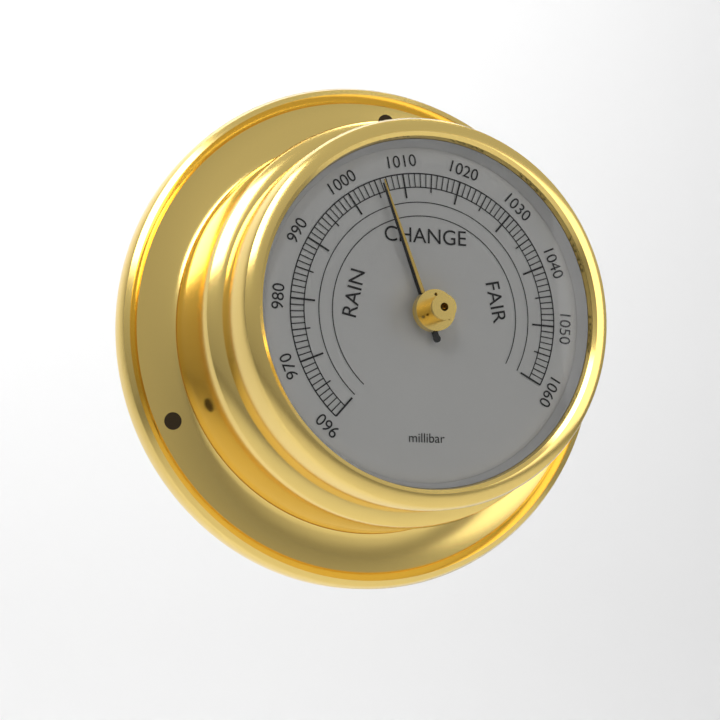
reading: 1006 millibar
